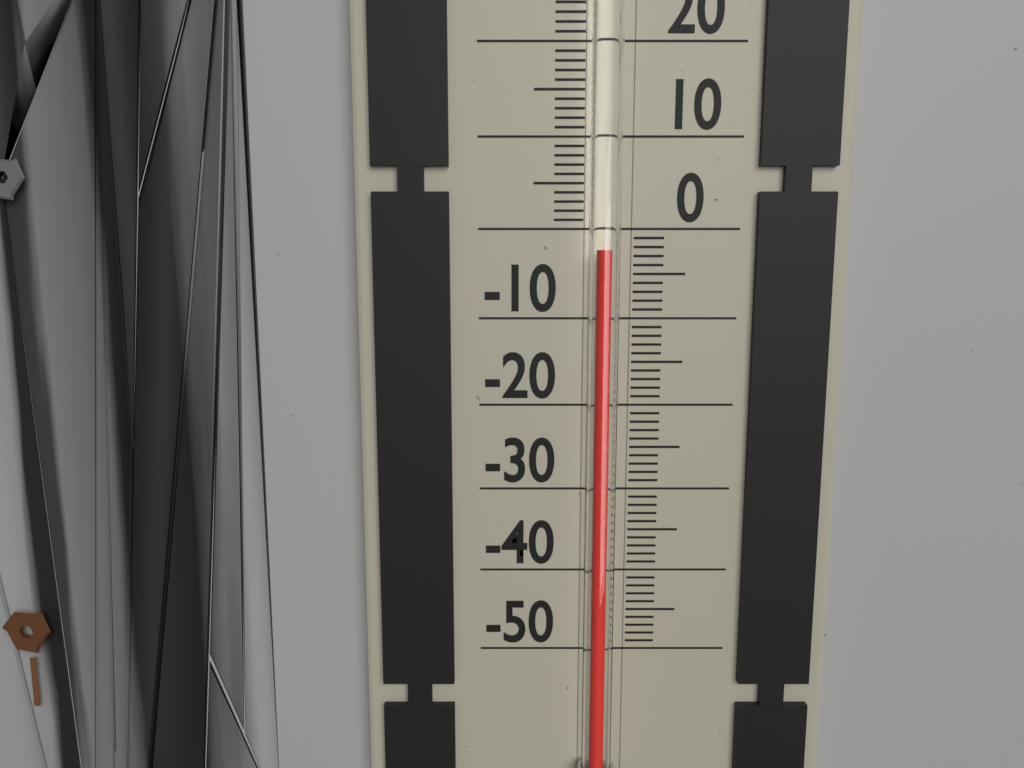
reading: -2.5 °C
